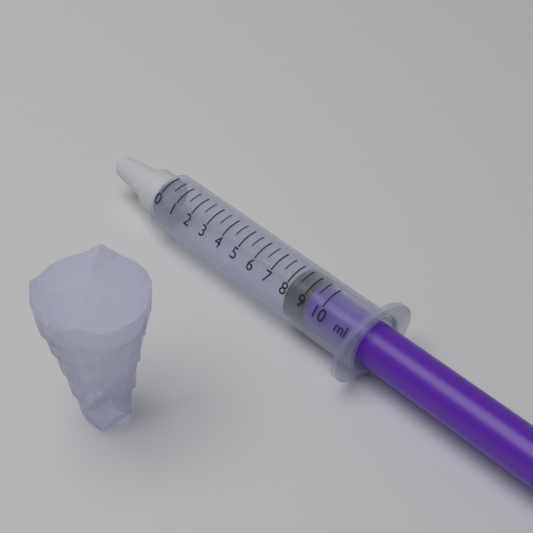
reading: 8.0 ml
